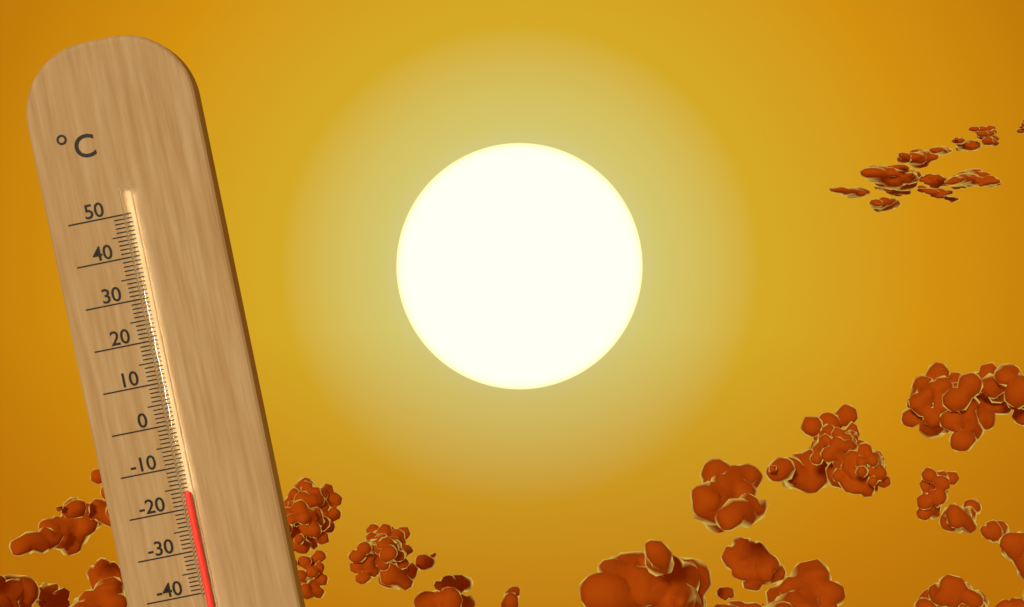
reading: -16 °C
